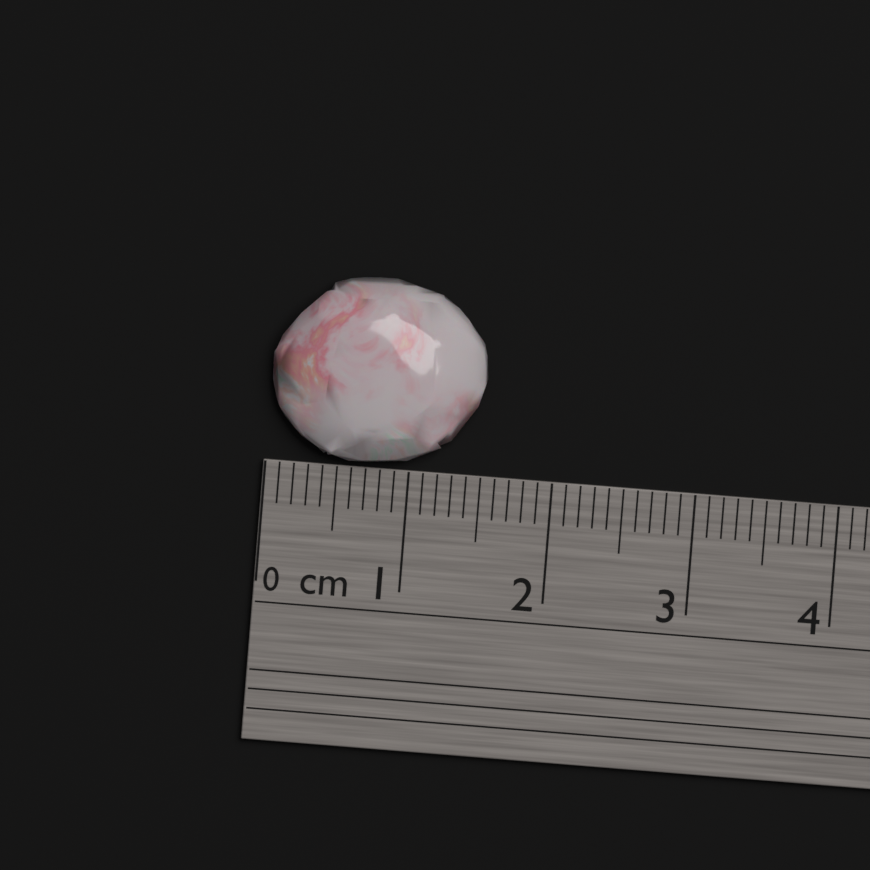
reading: 1.5 cm
